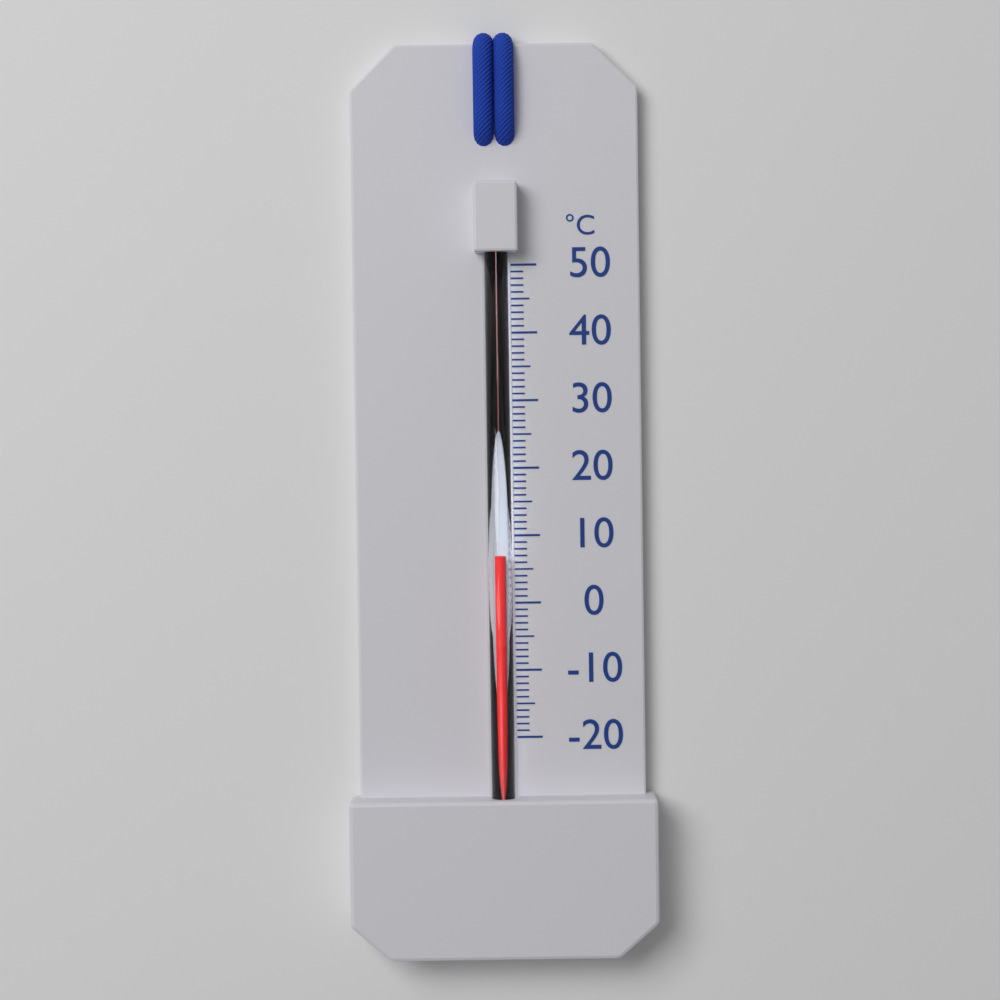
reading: 7 °C
